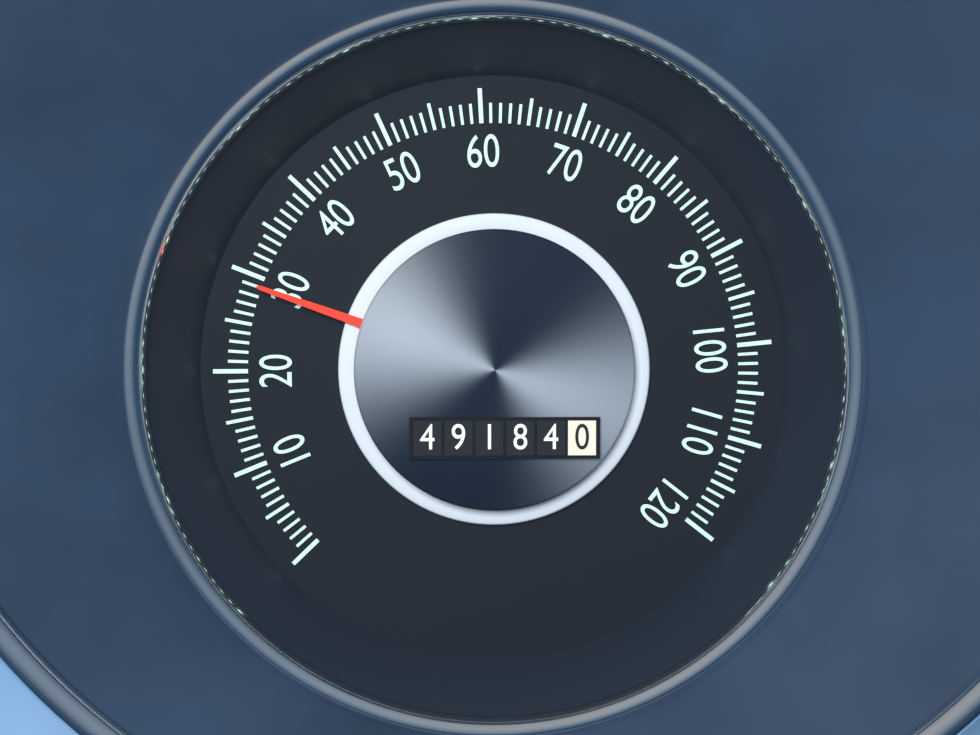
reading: 29 (no unit)
